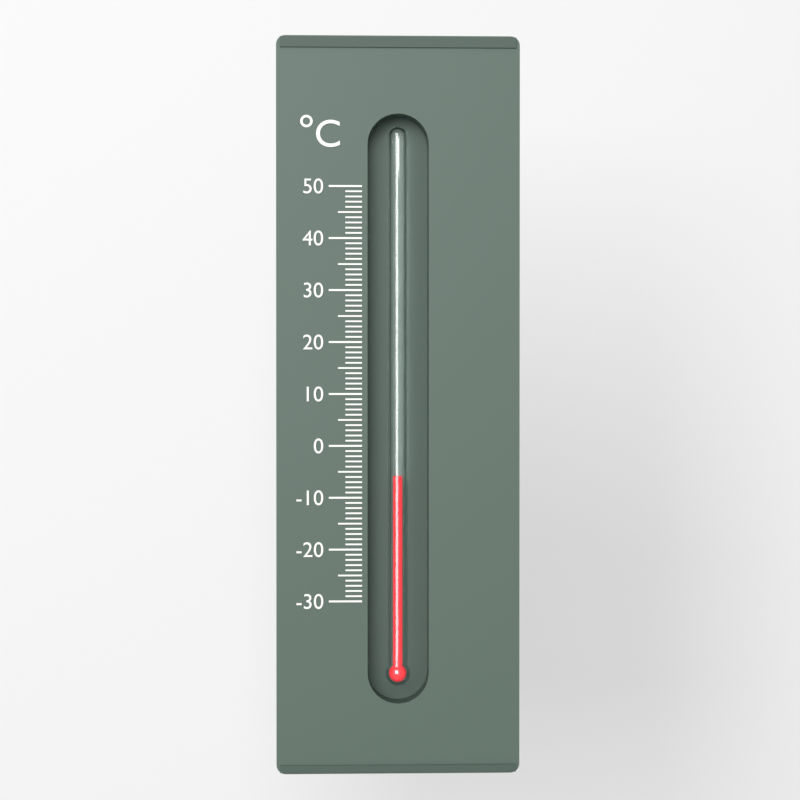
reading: -6 °C
